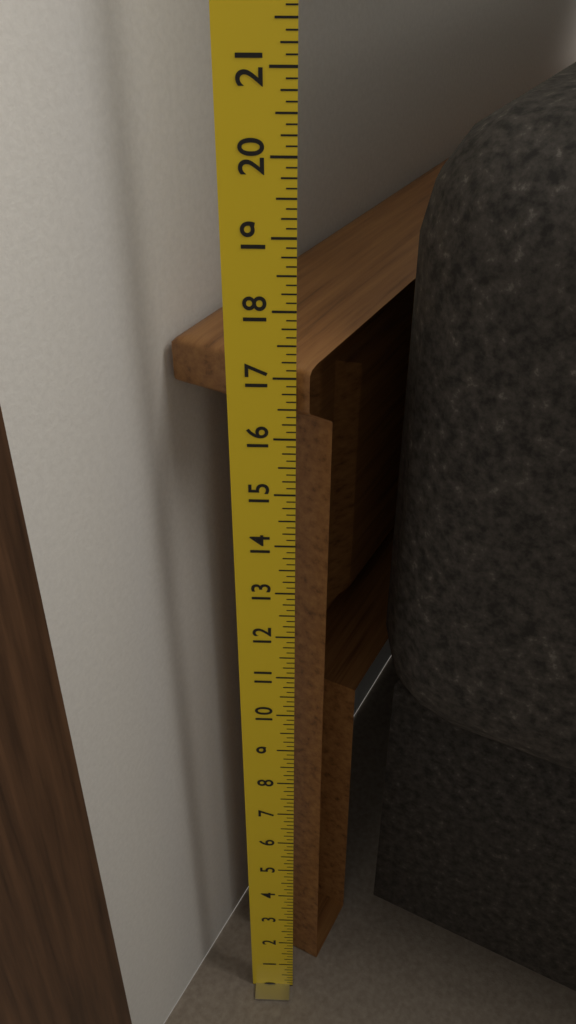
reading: 17.125 in
